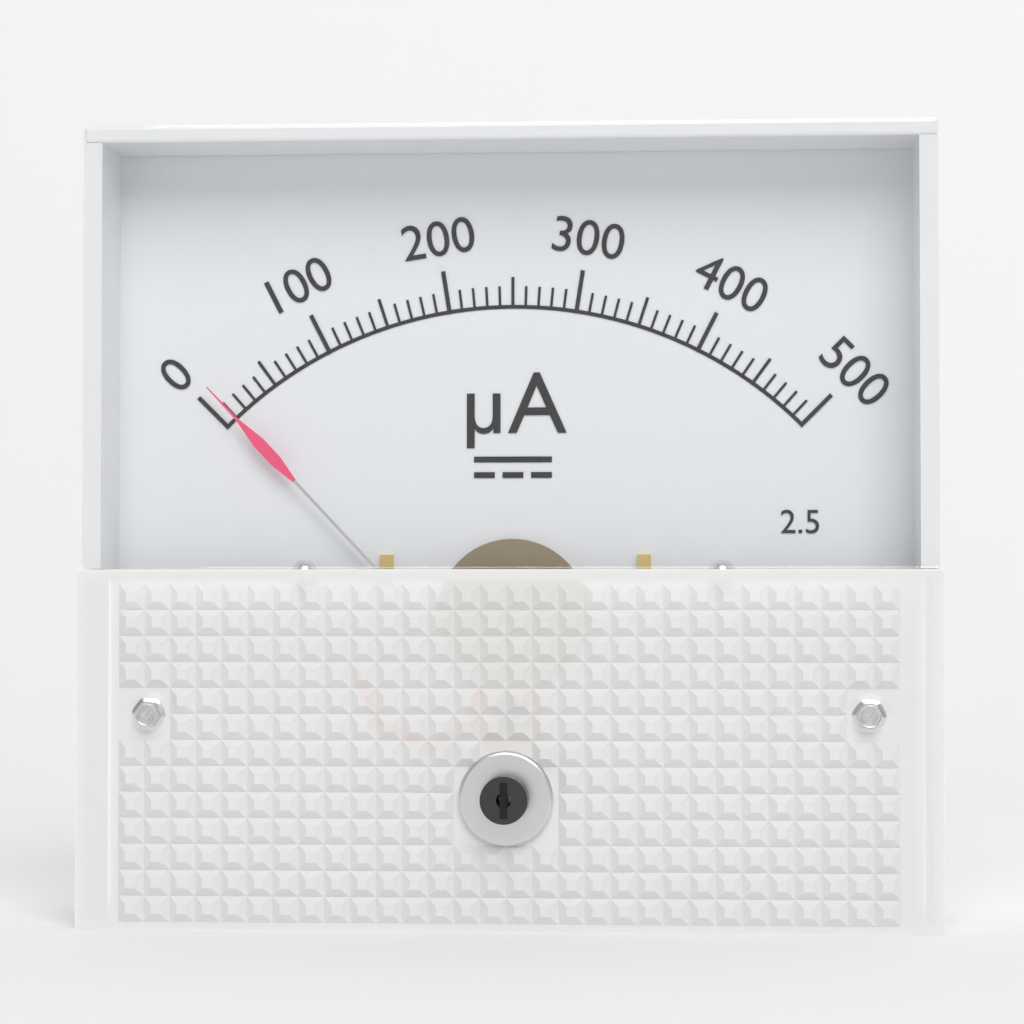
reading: 10 µA
